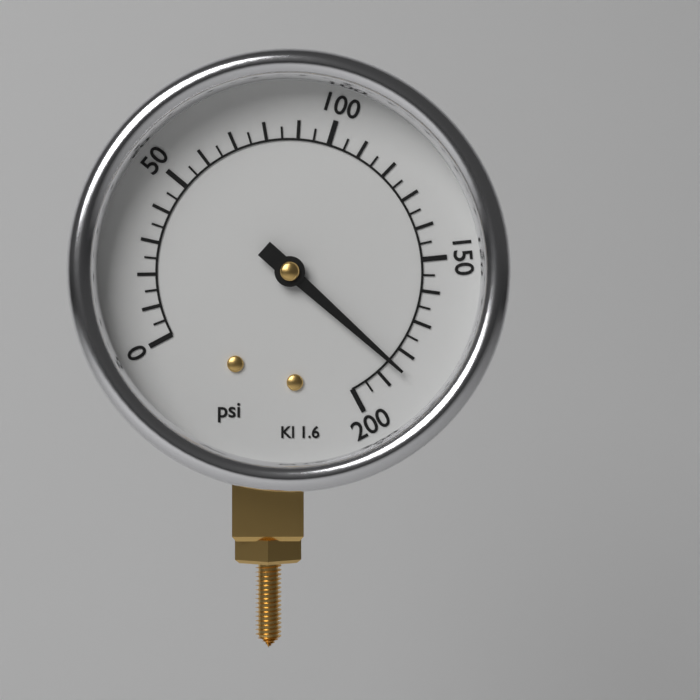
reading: 185 psi
